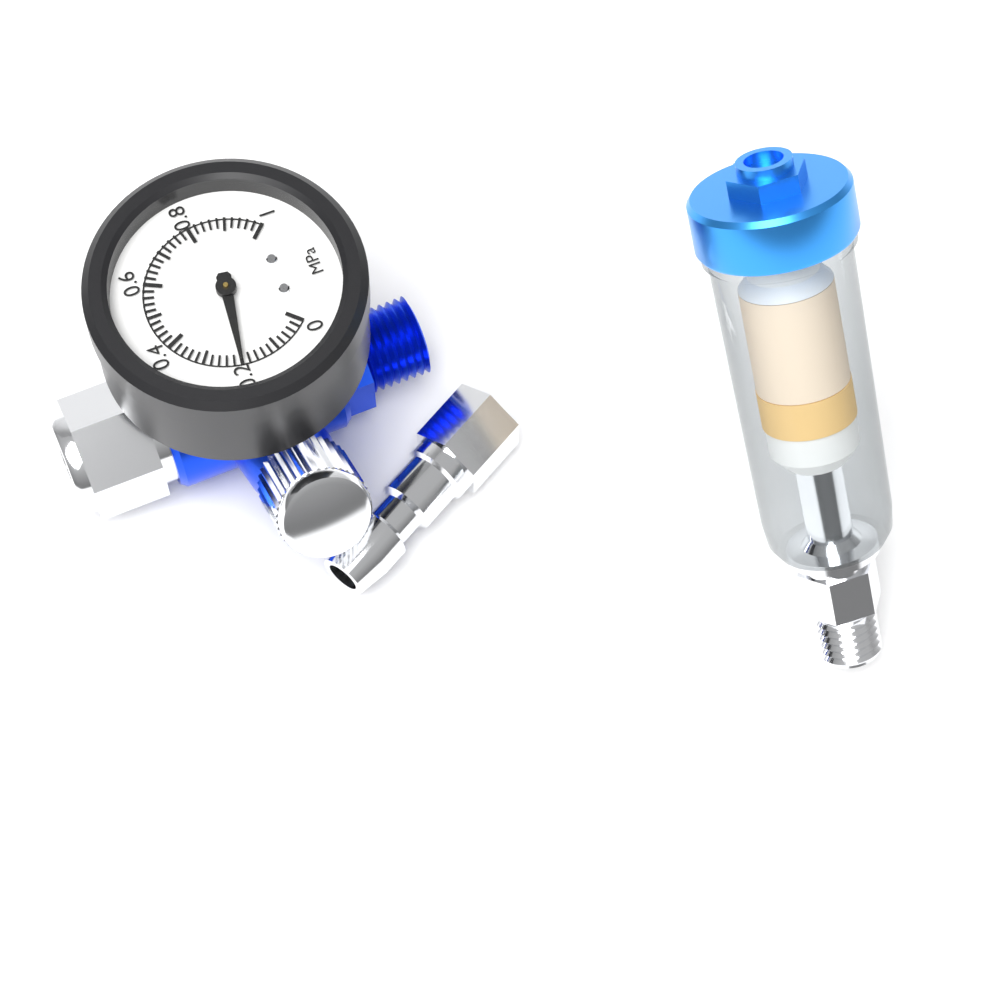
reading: 0.20 MPa
